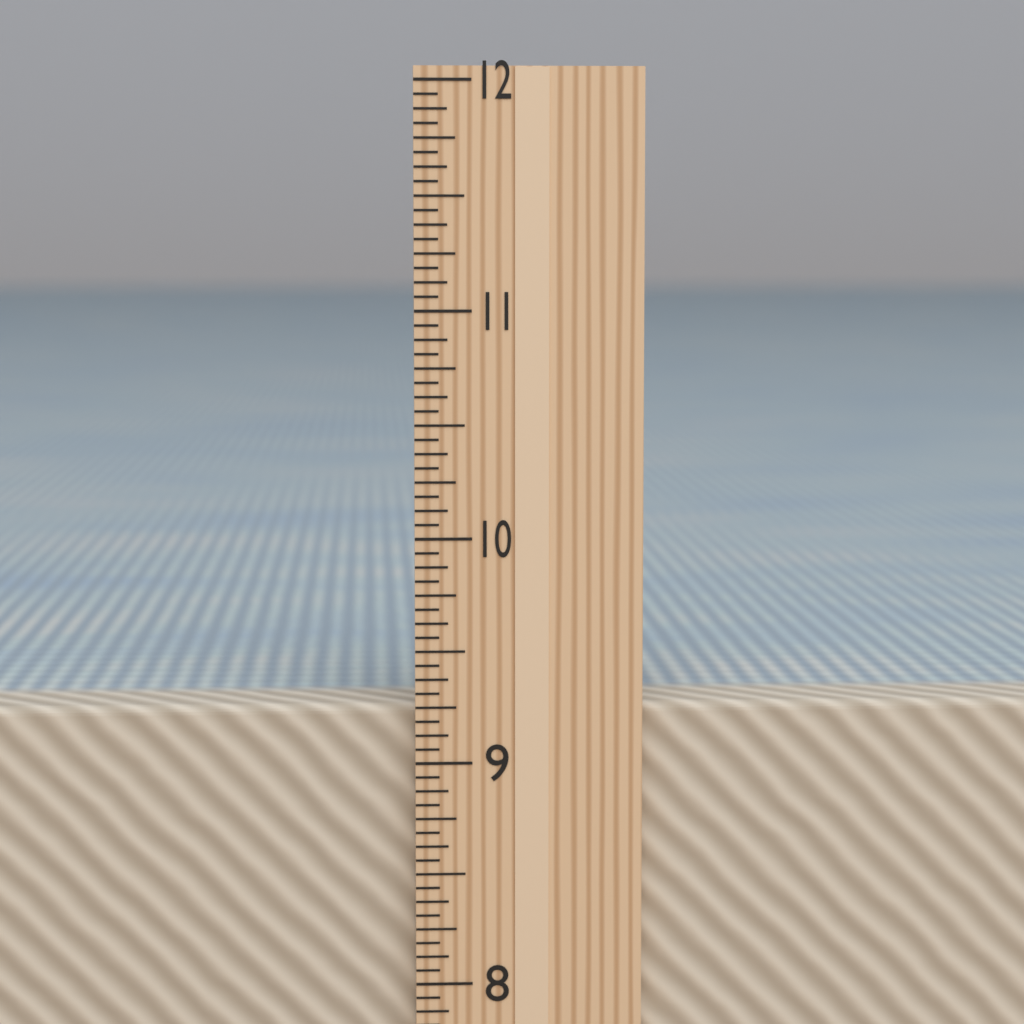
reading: 9.2500 in
